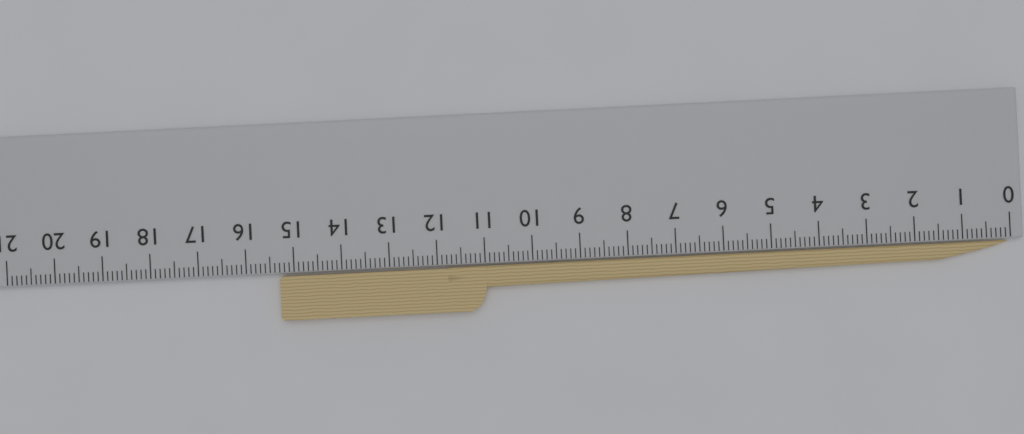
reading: 15.3 cm
